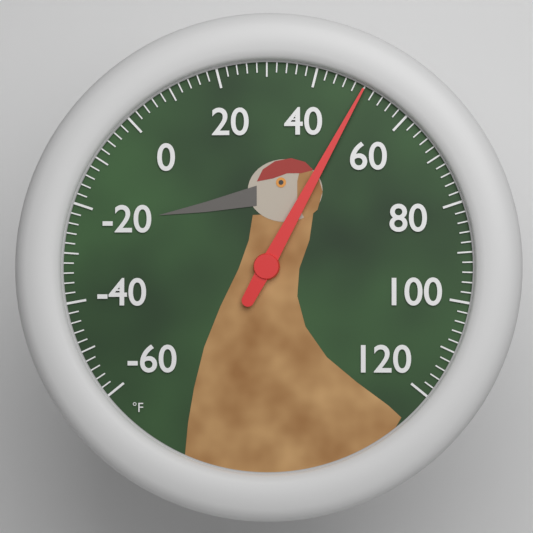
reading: 50 °F
